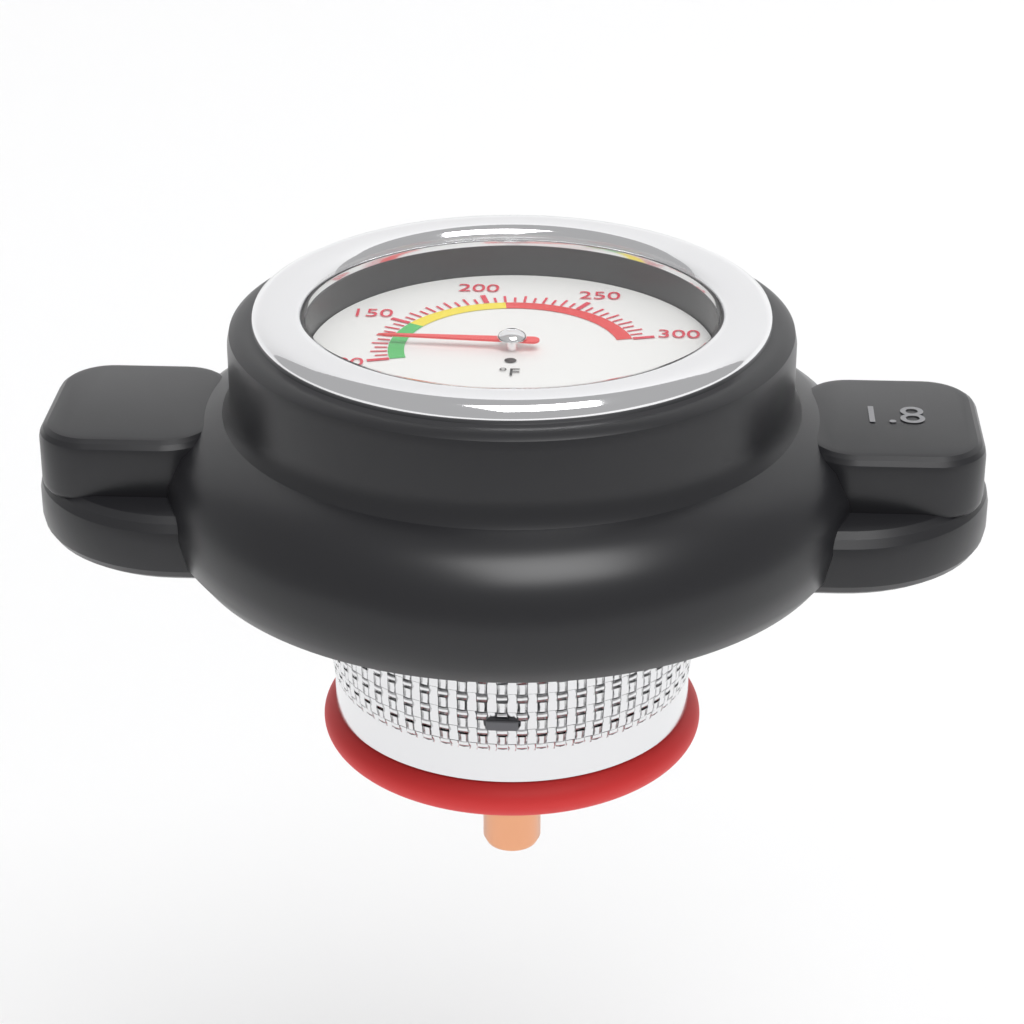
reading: 120 °F
